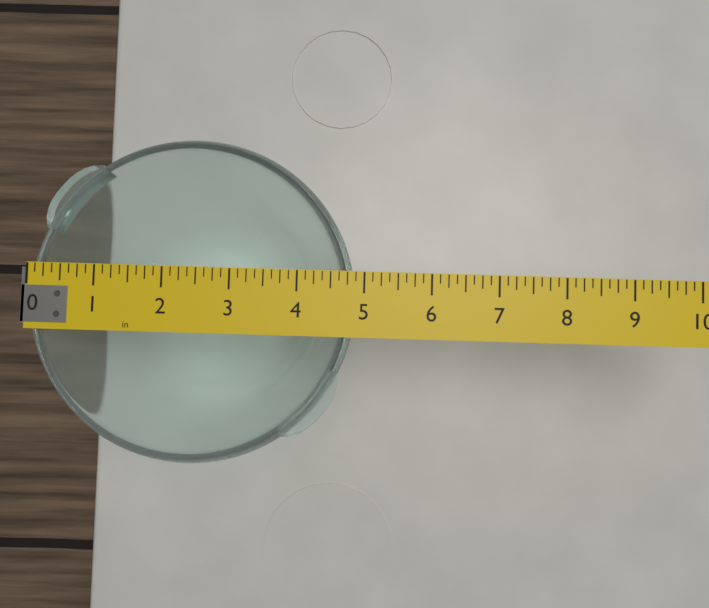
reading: 4.875 in
